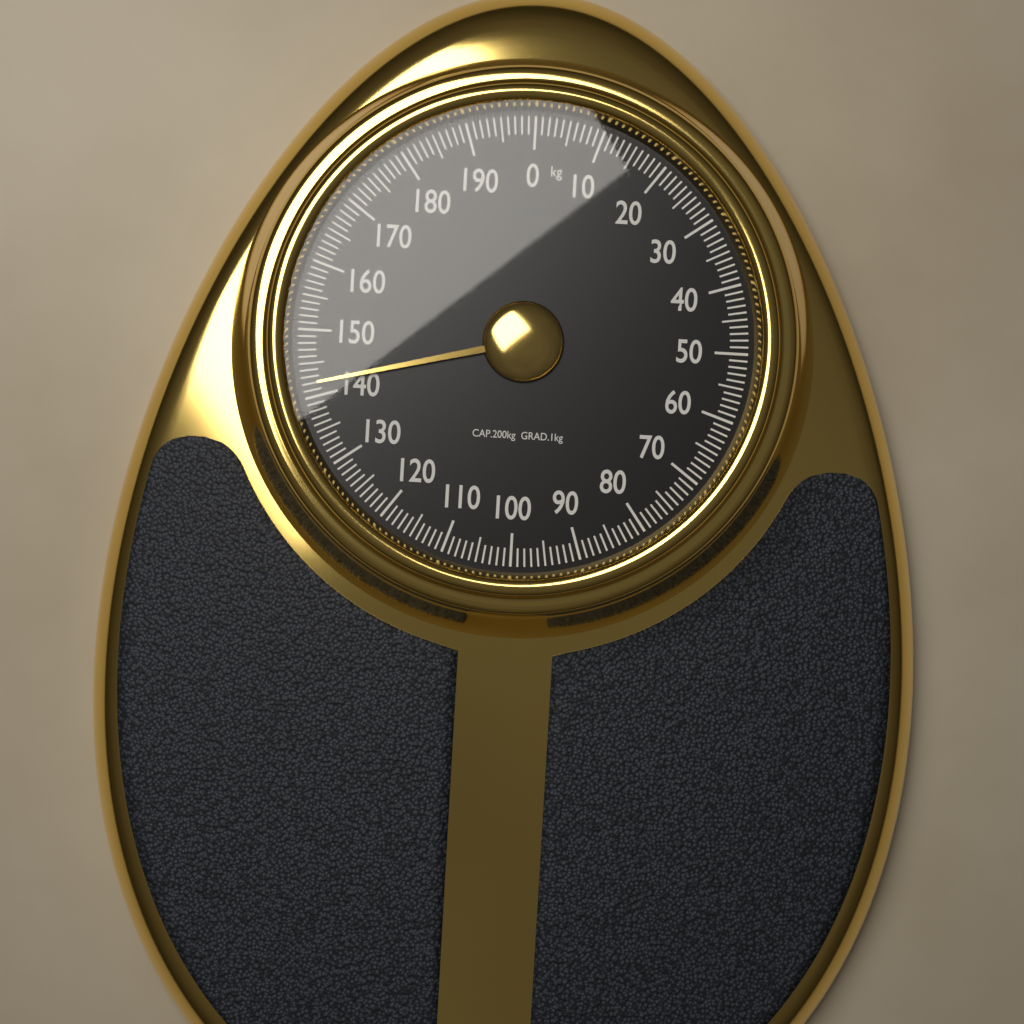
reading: 142 kg
